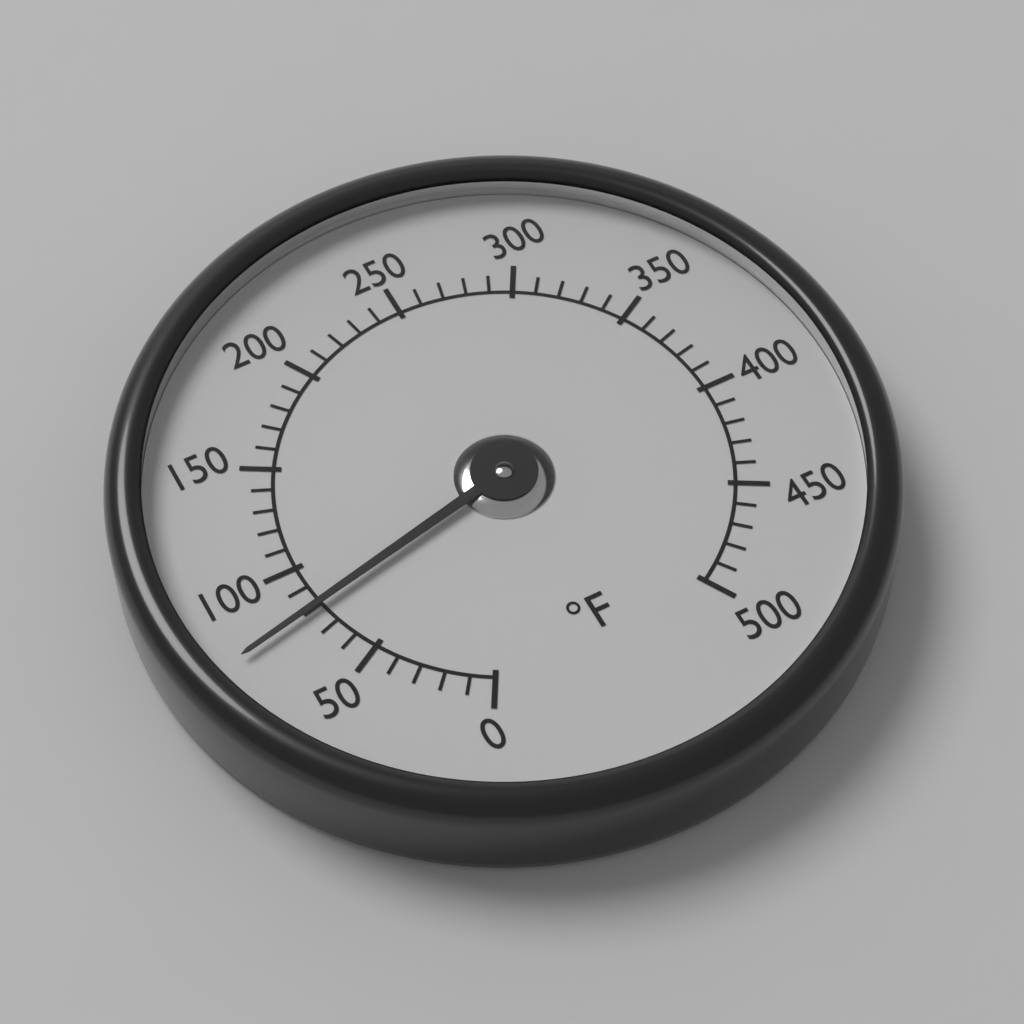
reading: 80 °F
